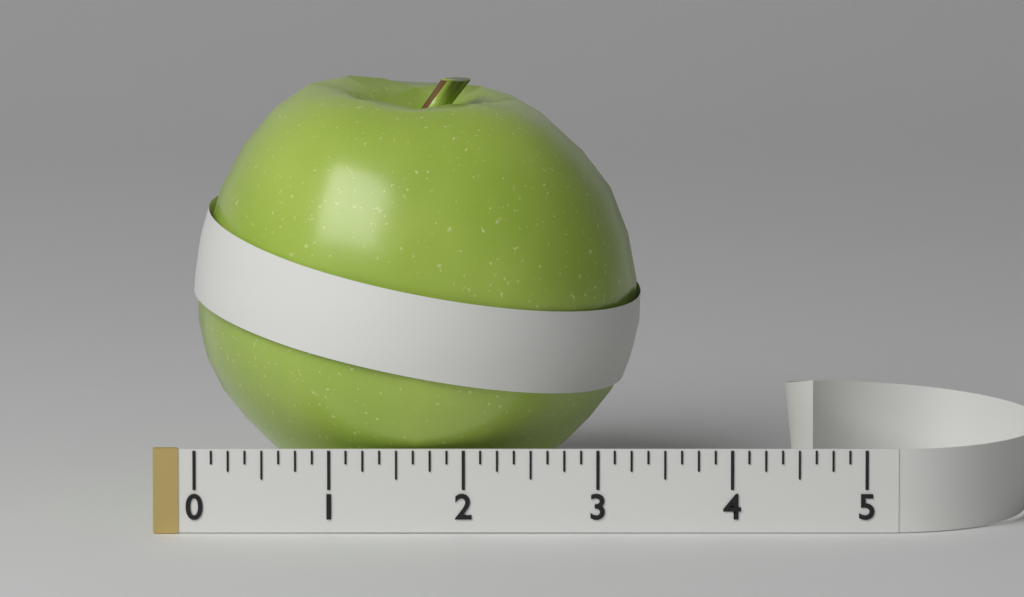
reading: 3.300 (no unit)
